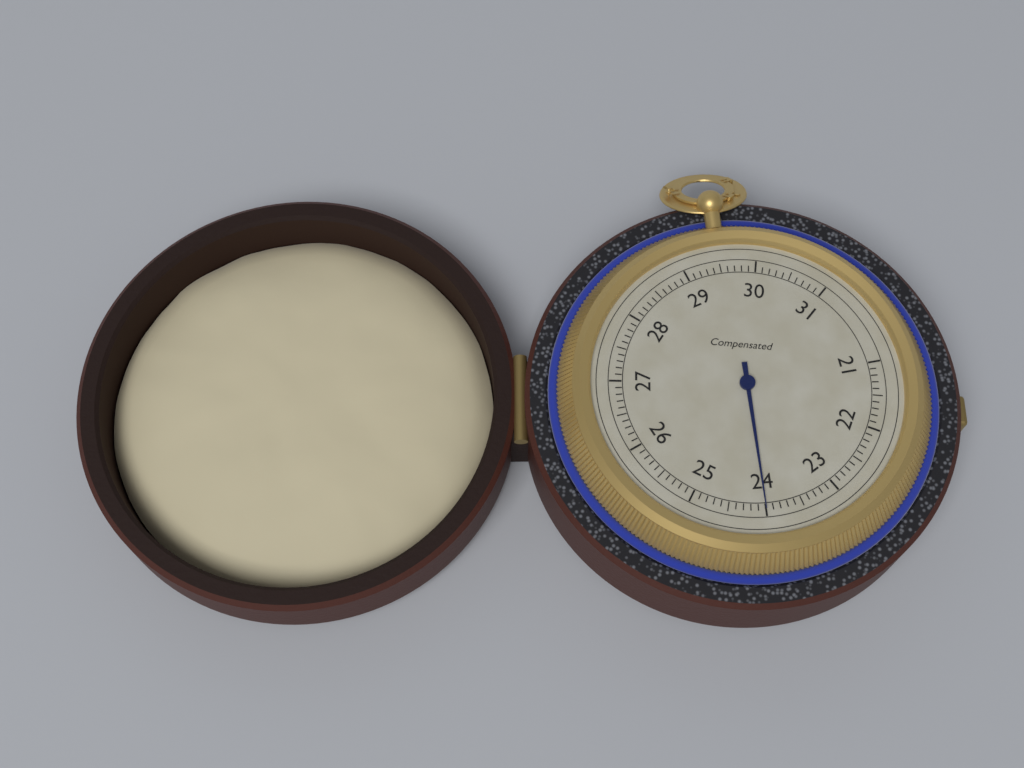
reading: 24.0 (no unit)
